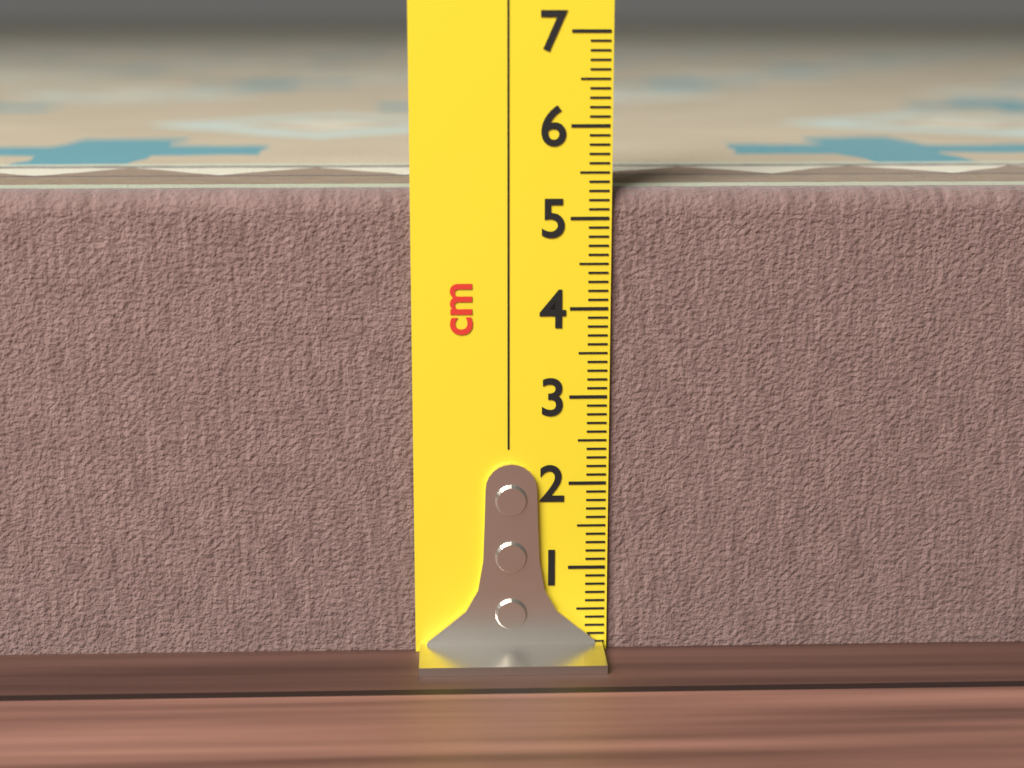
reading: 5.3 cm
